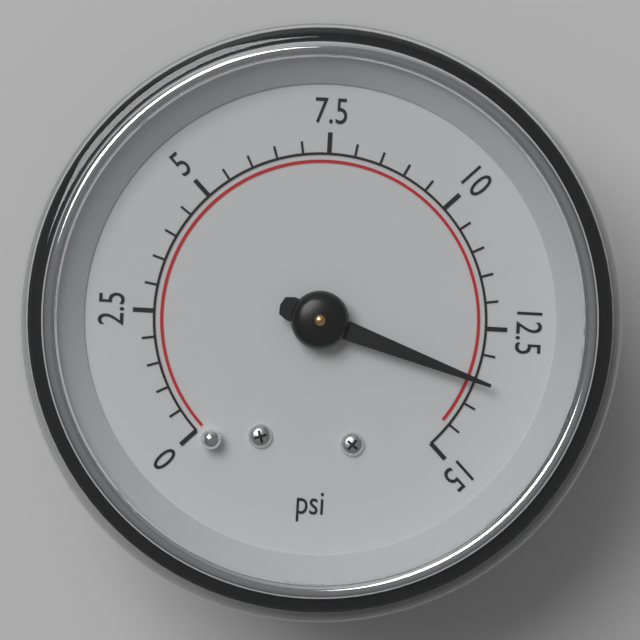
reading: 13.5 psi
